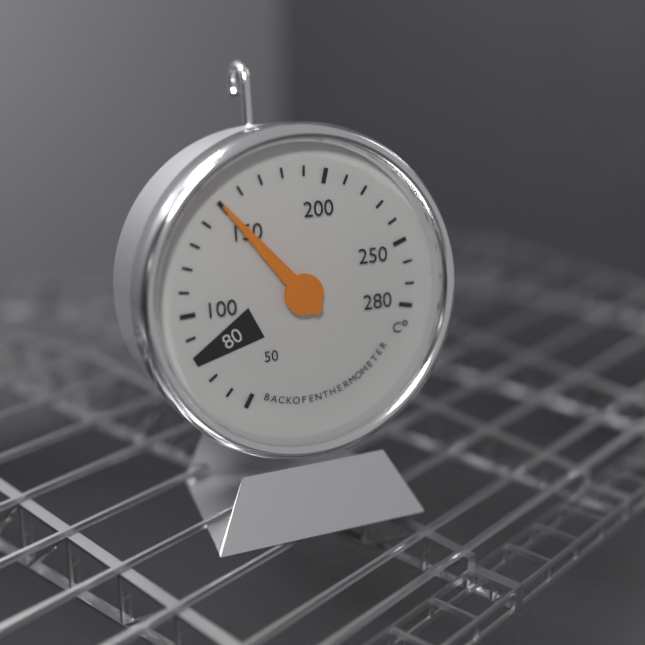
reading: 150 °C
